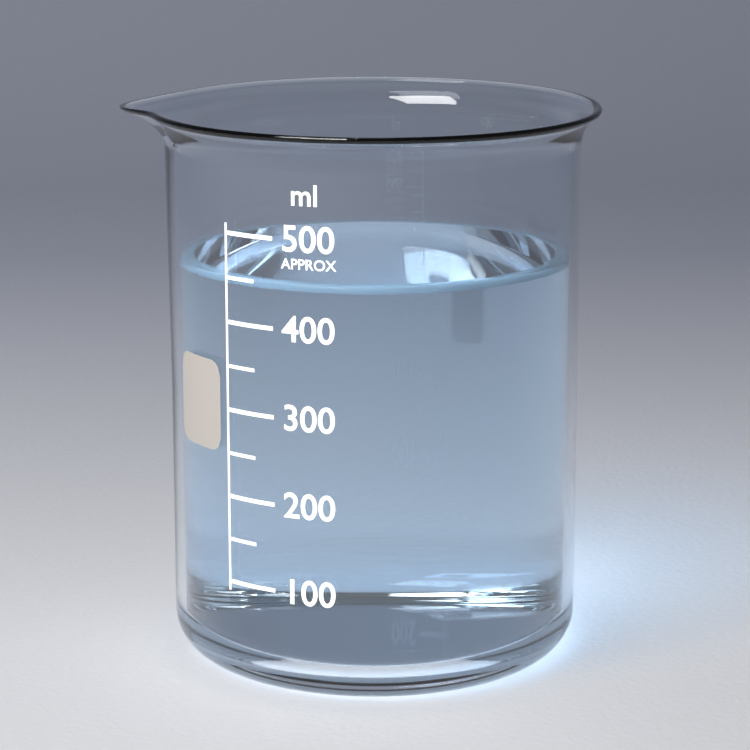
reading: 450 ml
